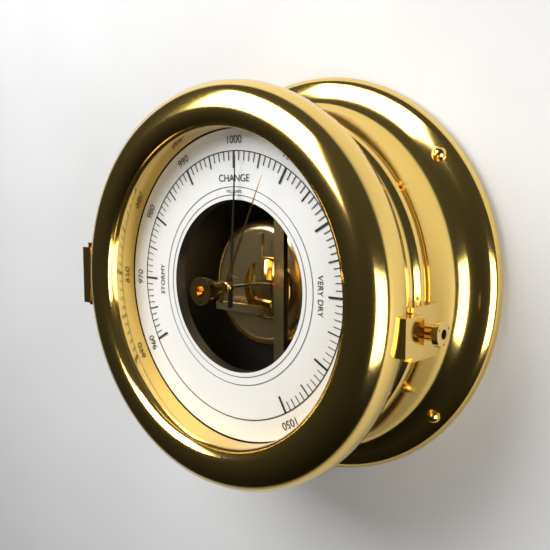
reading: 1001 mbar
